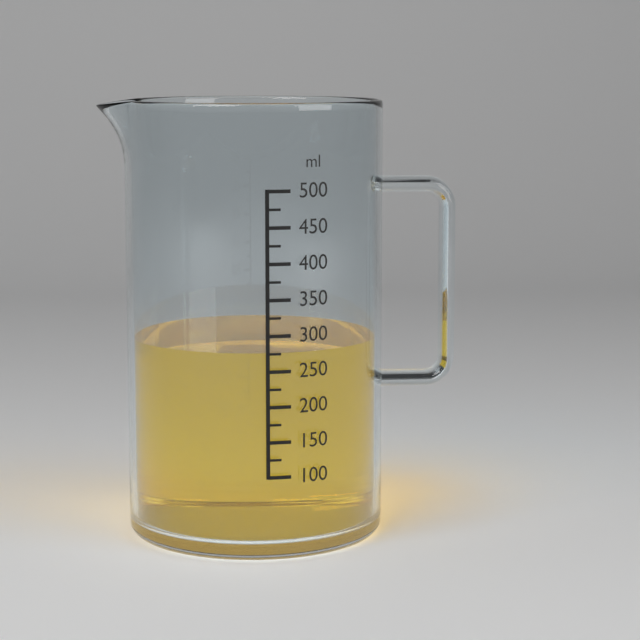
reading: 275 ml
